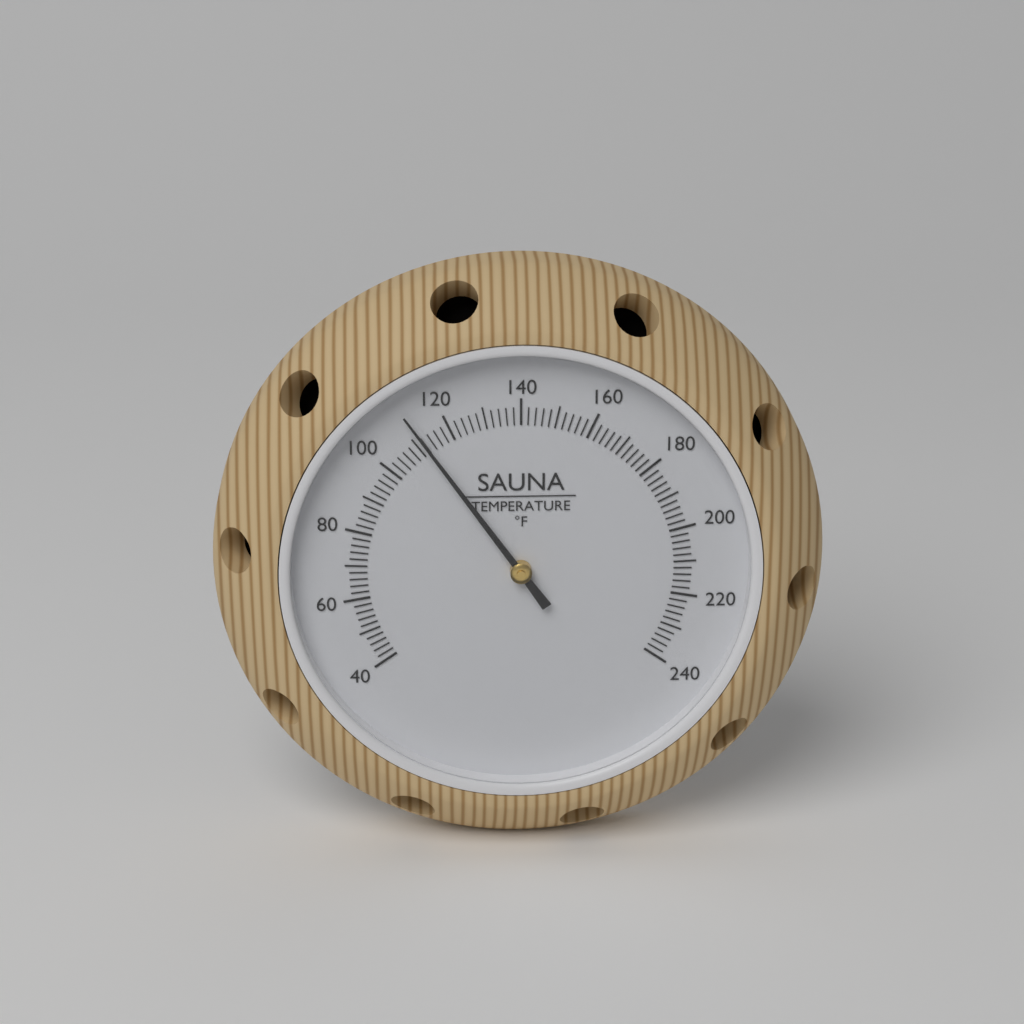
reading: 112 °F
